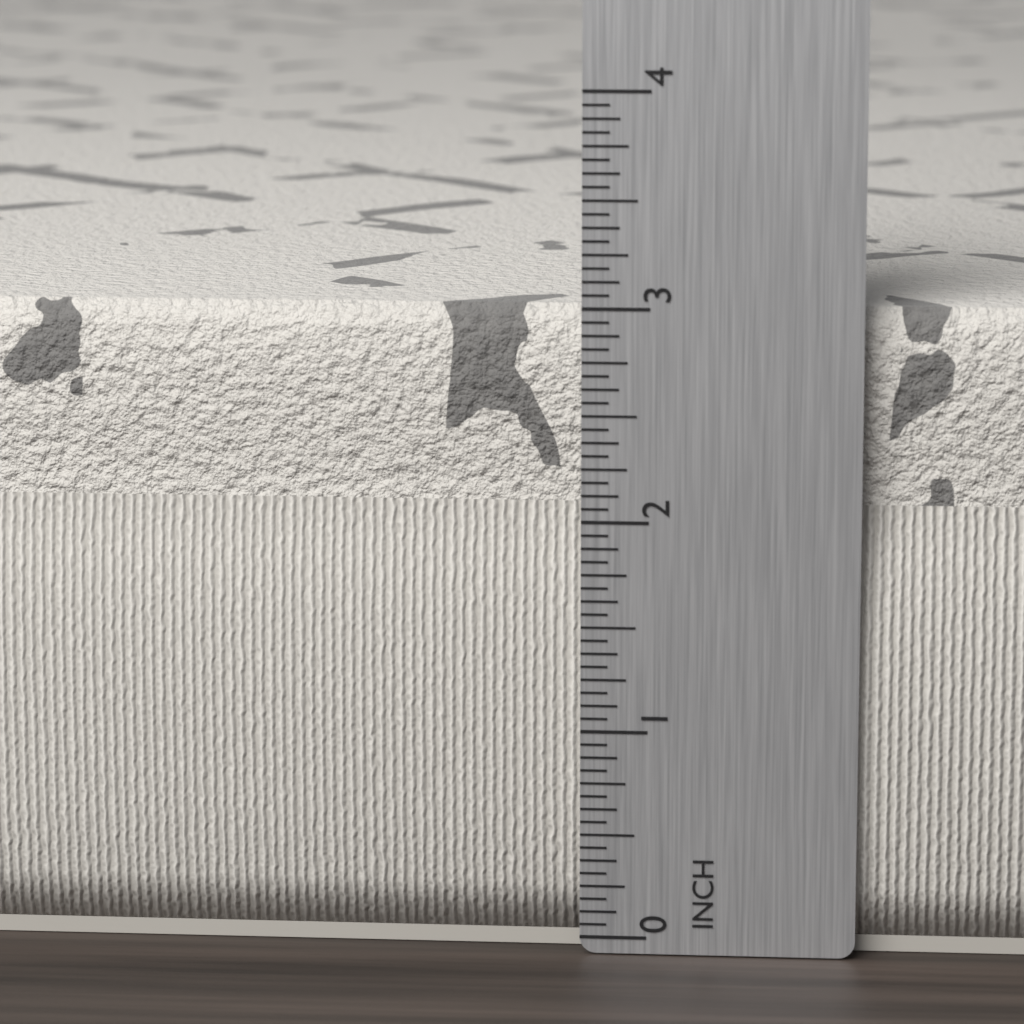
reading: 3.0000 in
